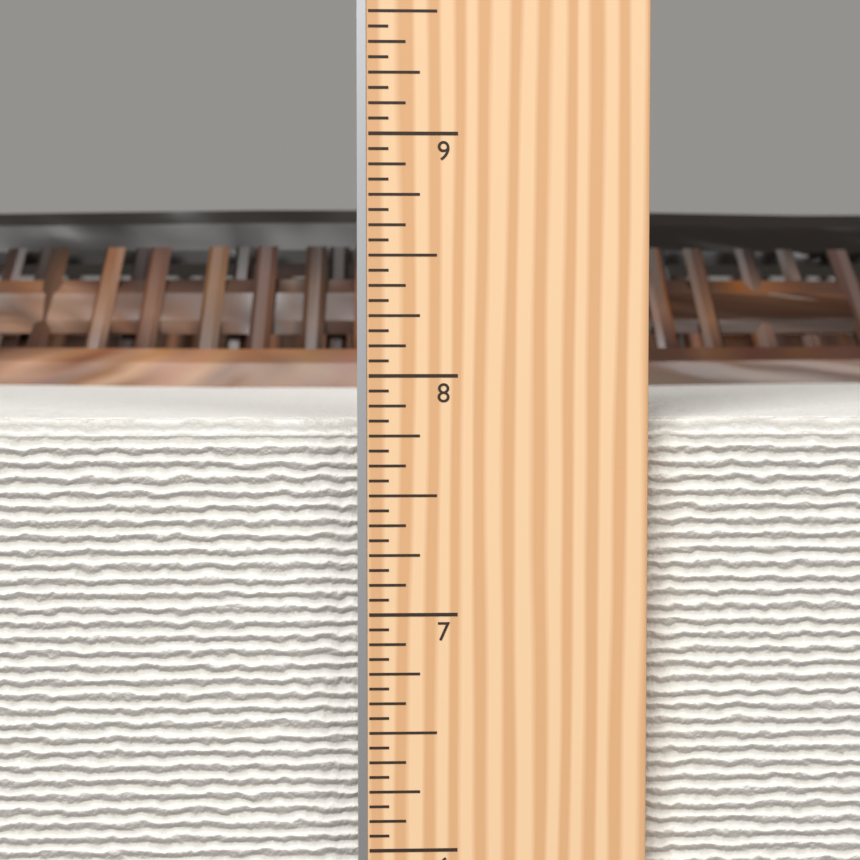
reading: 7.8125 in
